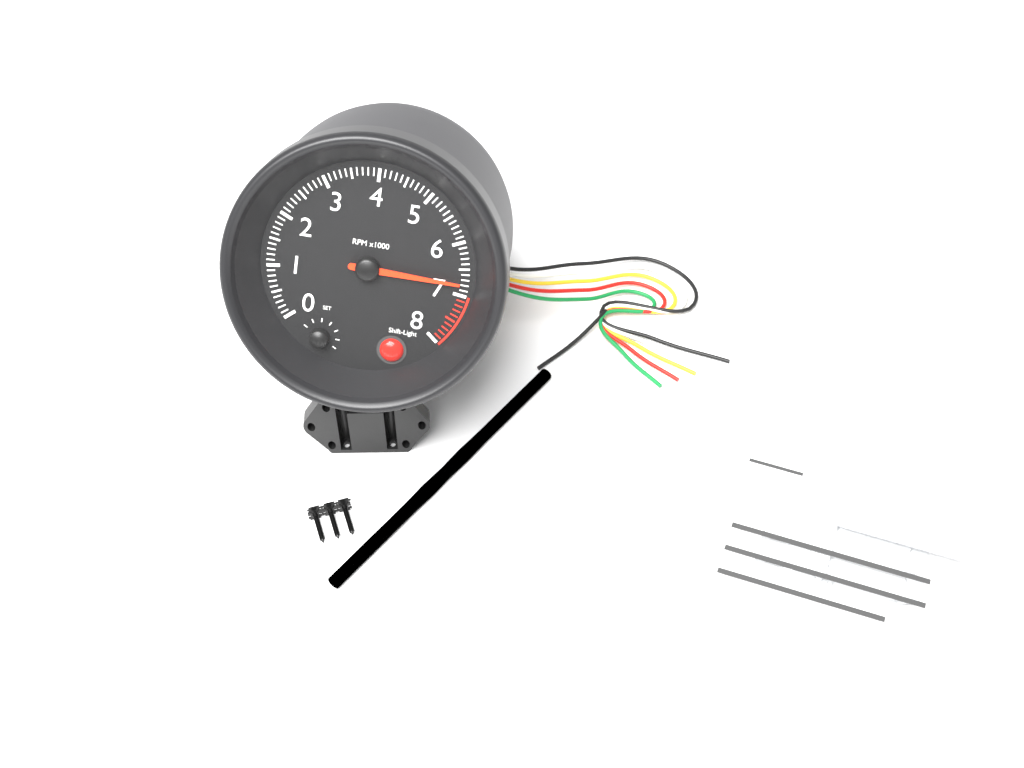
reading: 6800 RPM
